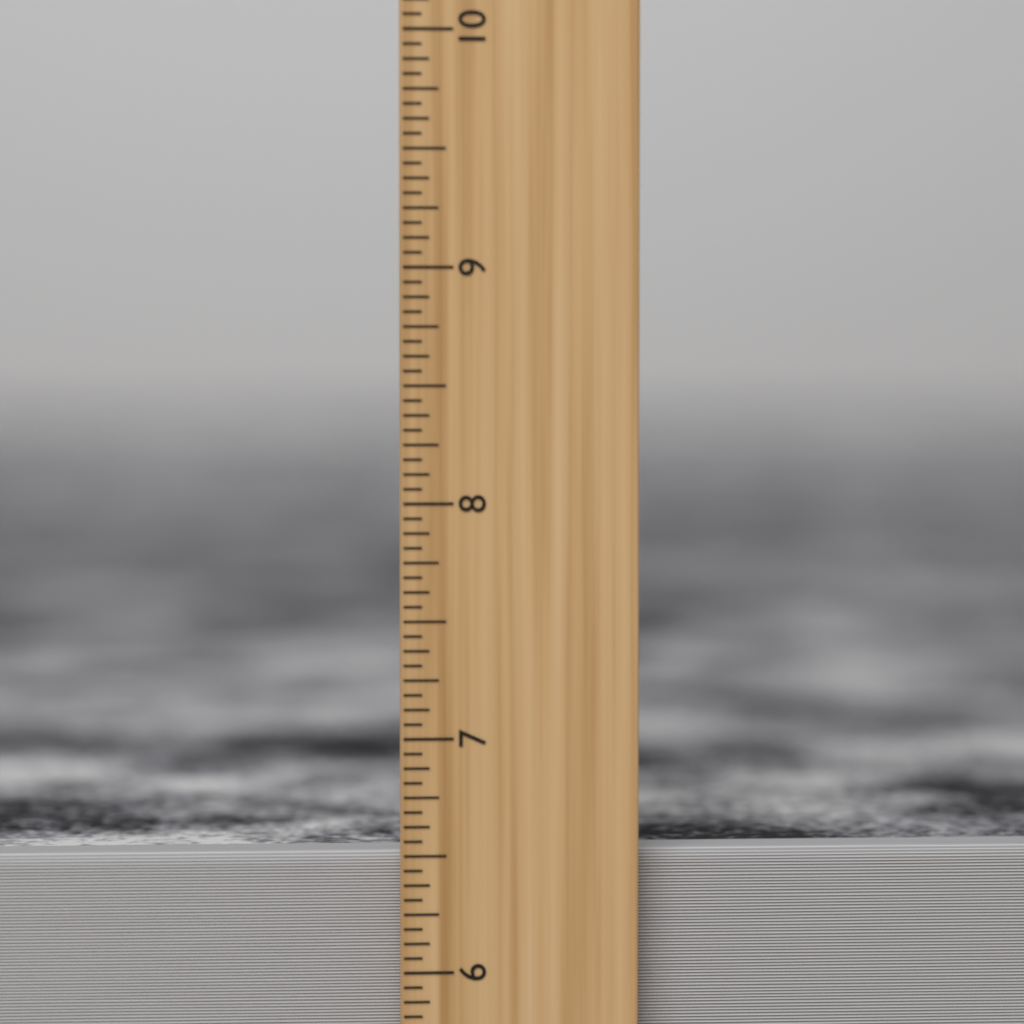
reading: 6.5000 inch
